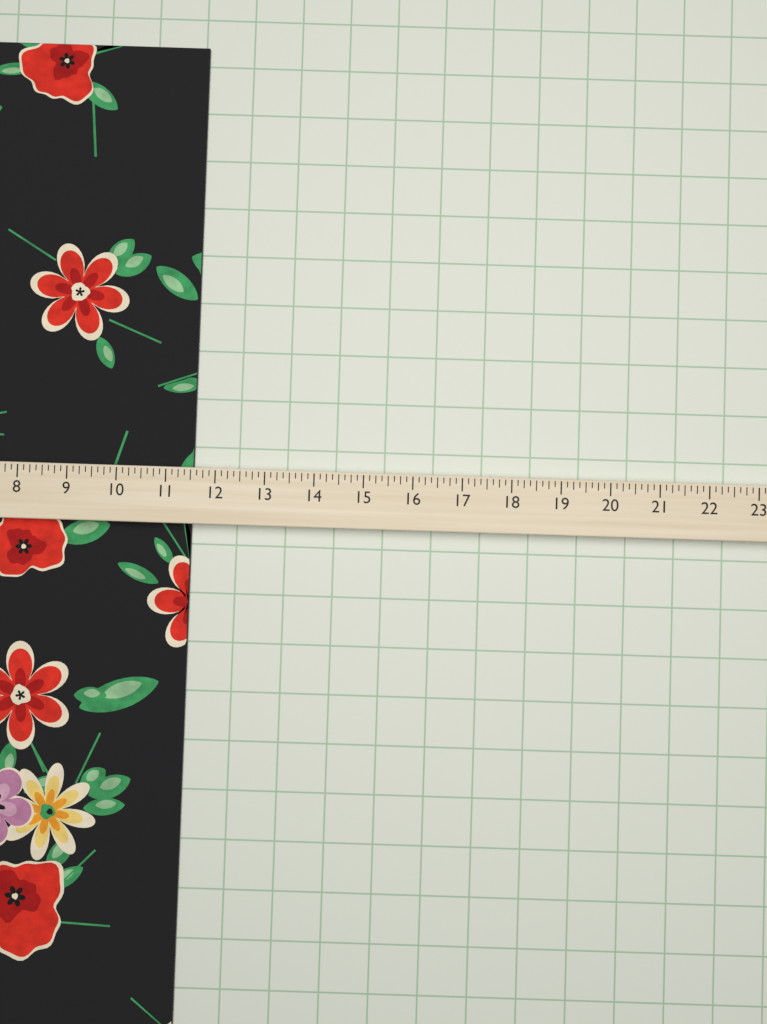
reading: 11.500 (no unit)
